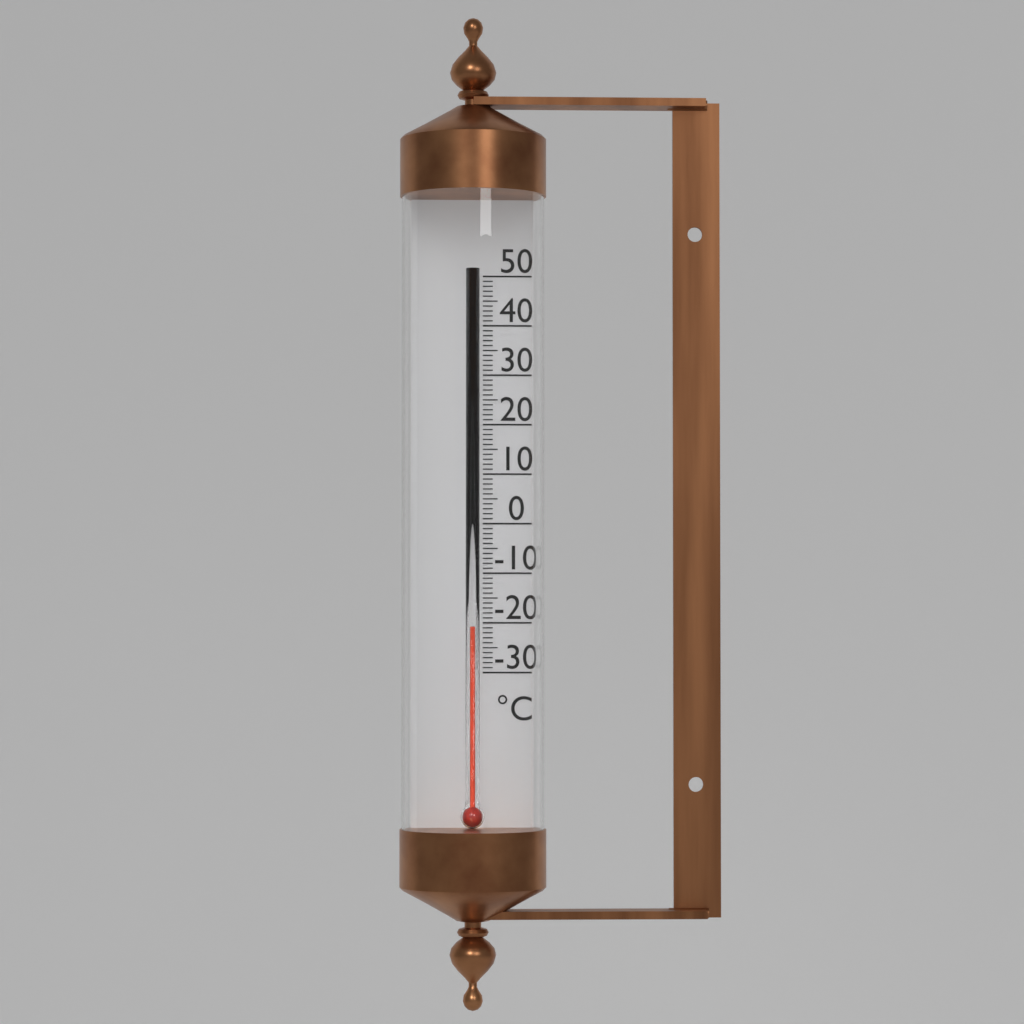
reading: -21 °C
